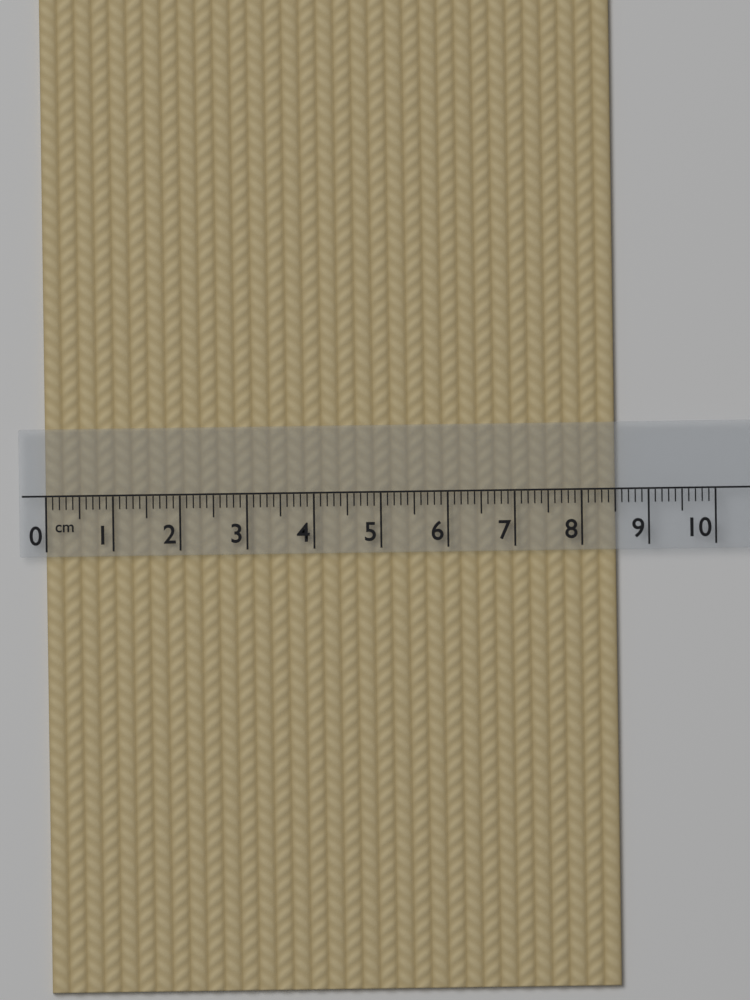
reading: 8.5 cm
